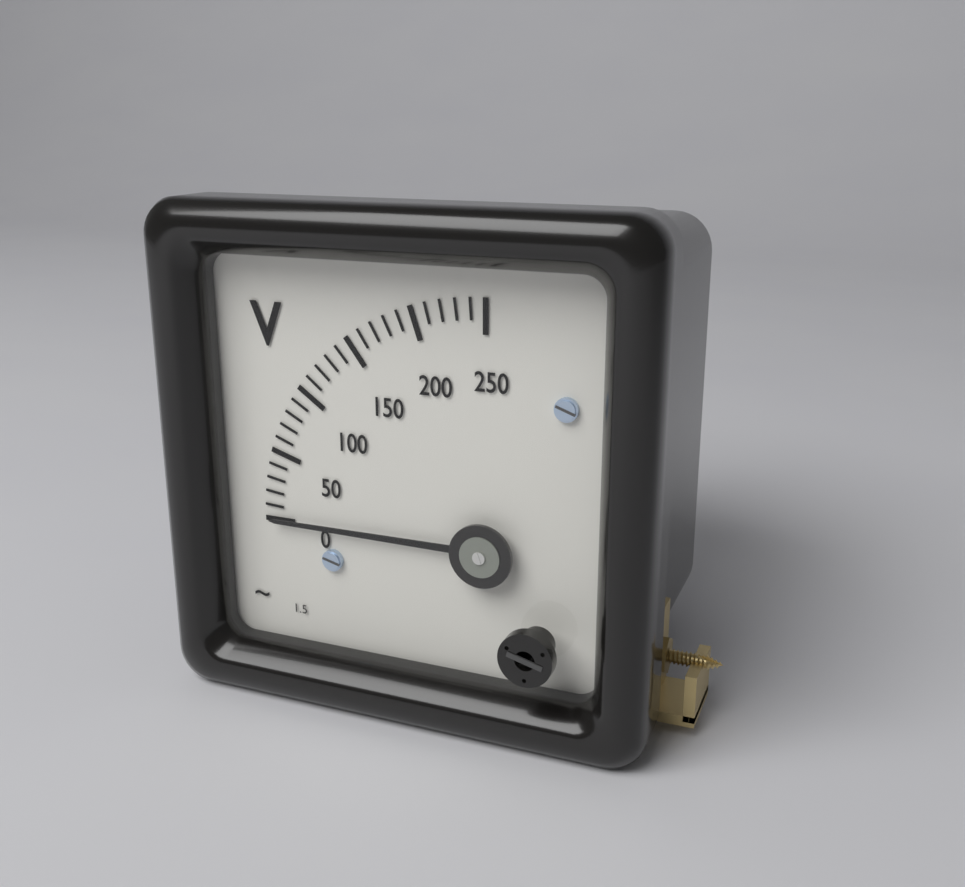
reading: 0 V
